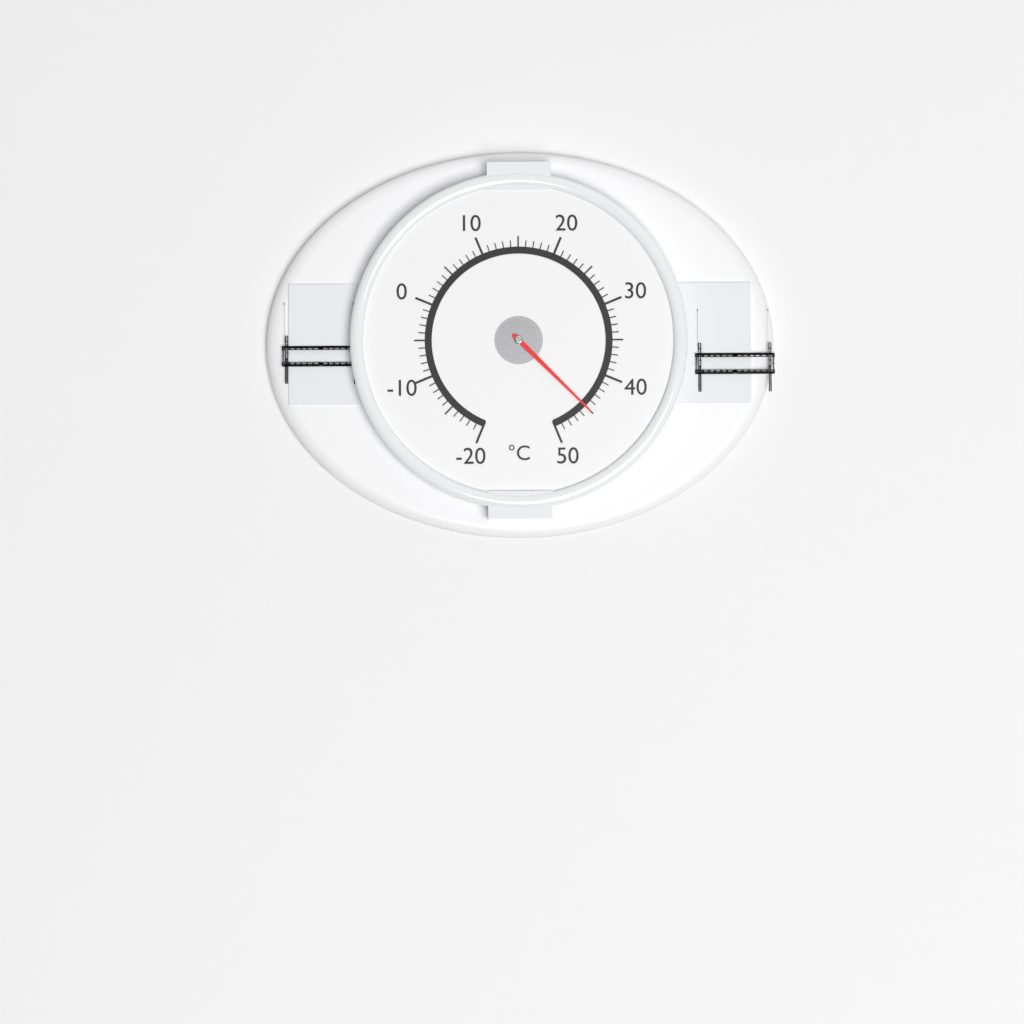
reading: 45 °C
